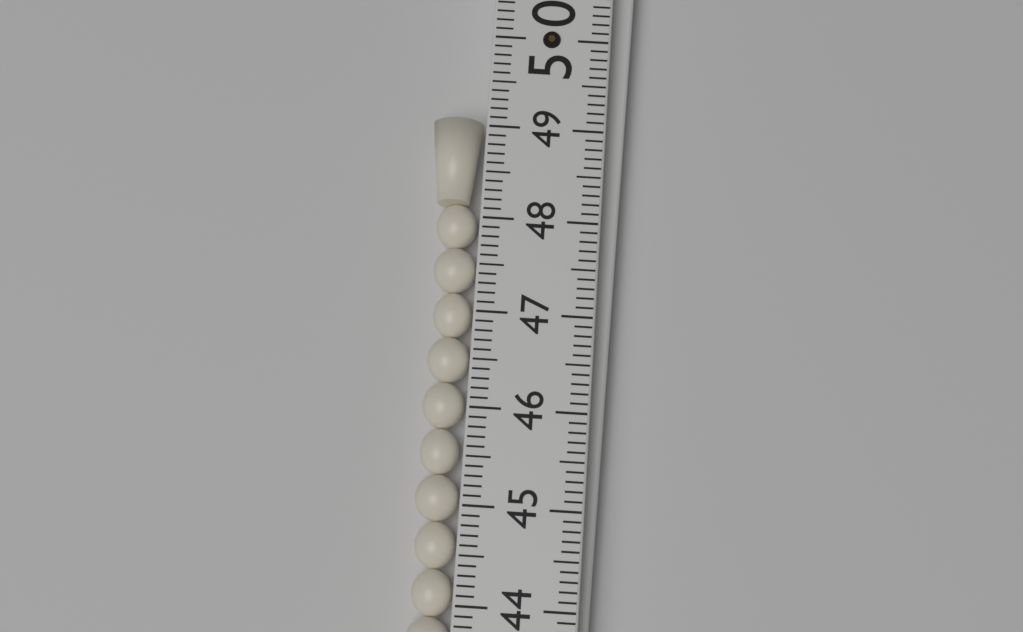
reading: 49.1 (no unit)
